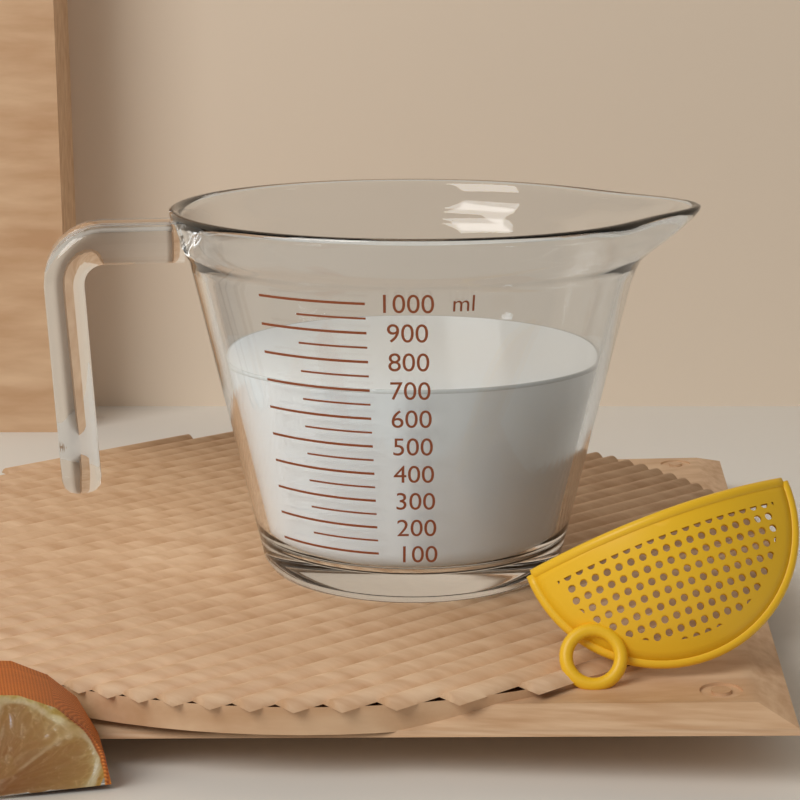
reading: 700 ml
